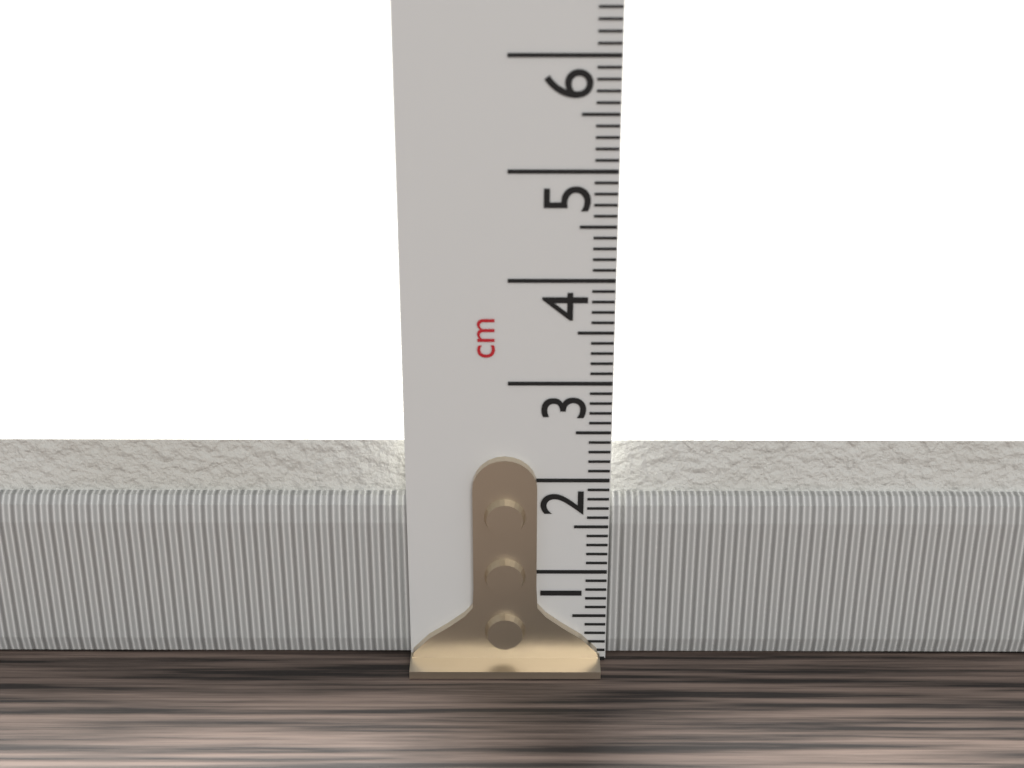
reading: 2.3 cm
